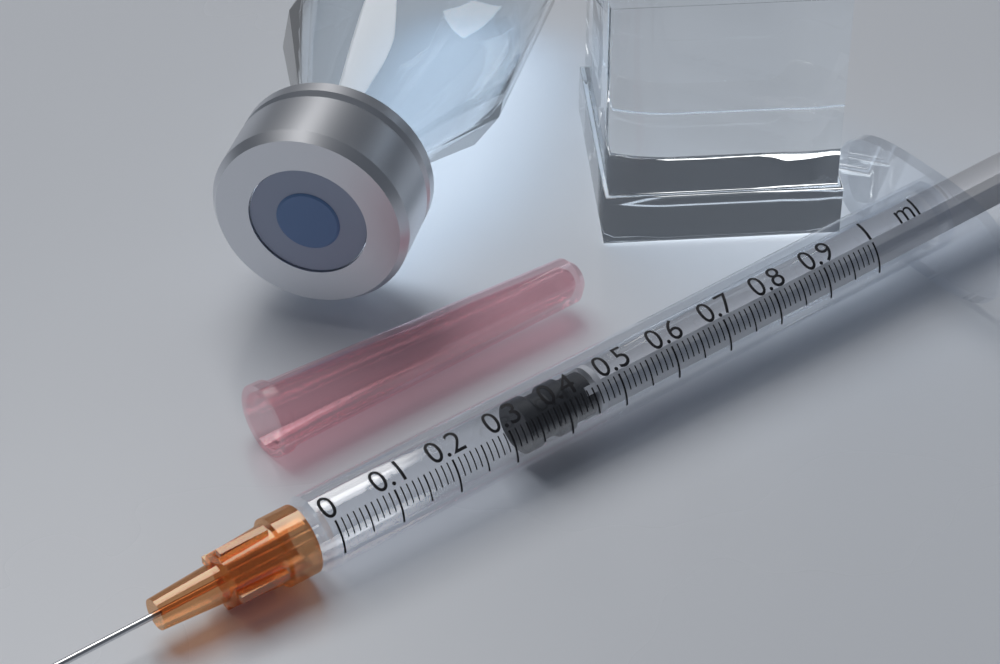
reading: 0.34 ml
